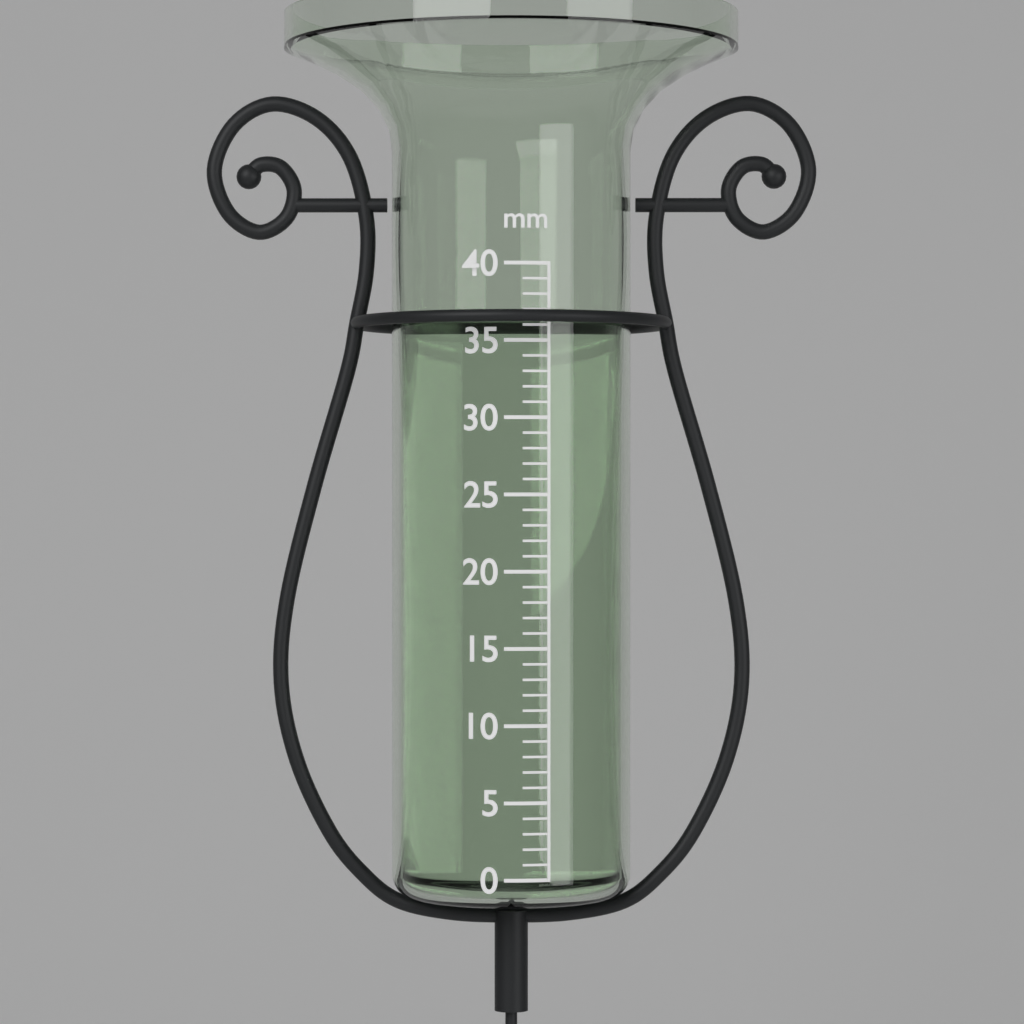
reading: 37 mm
